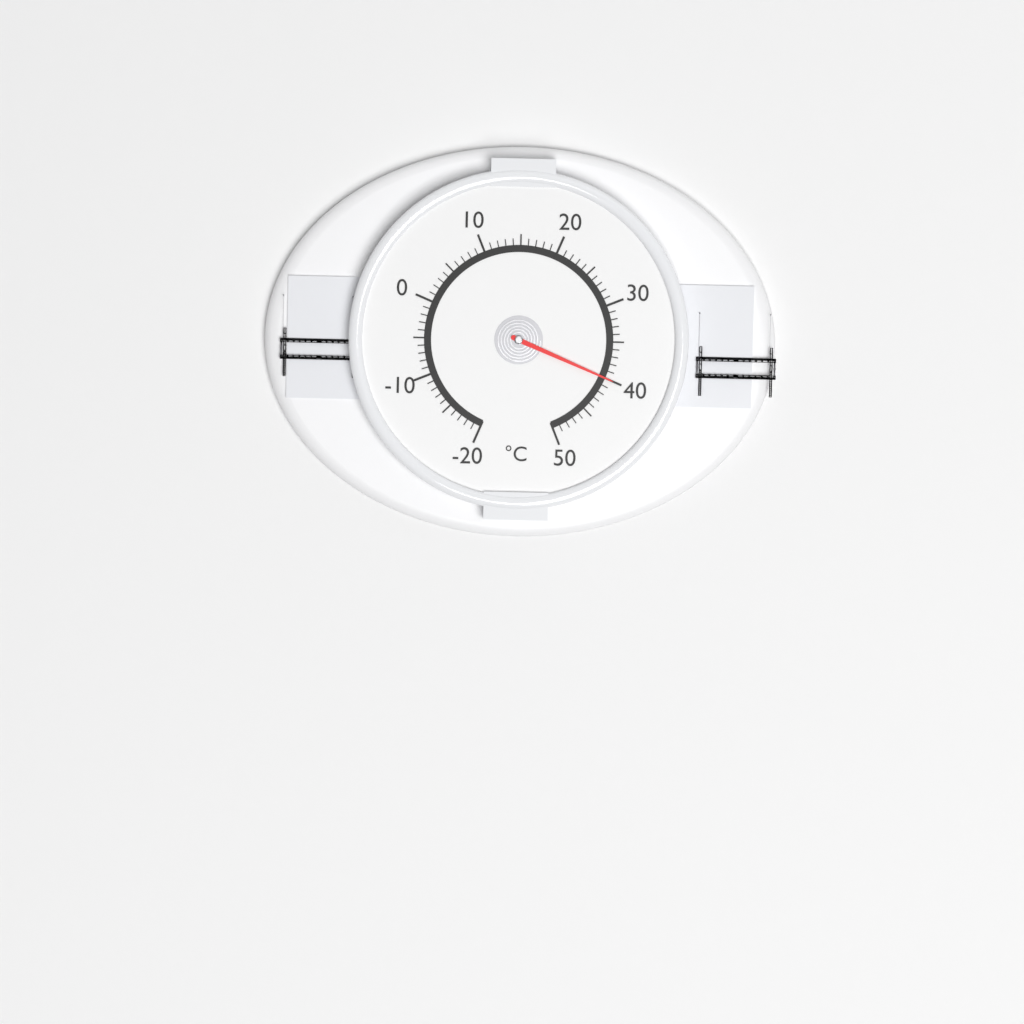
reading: 40 °C
